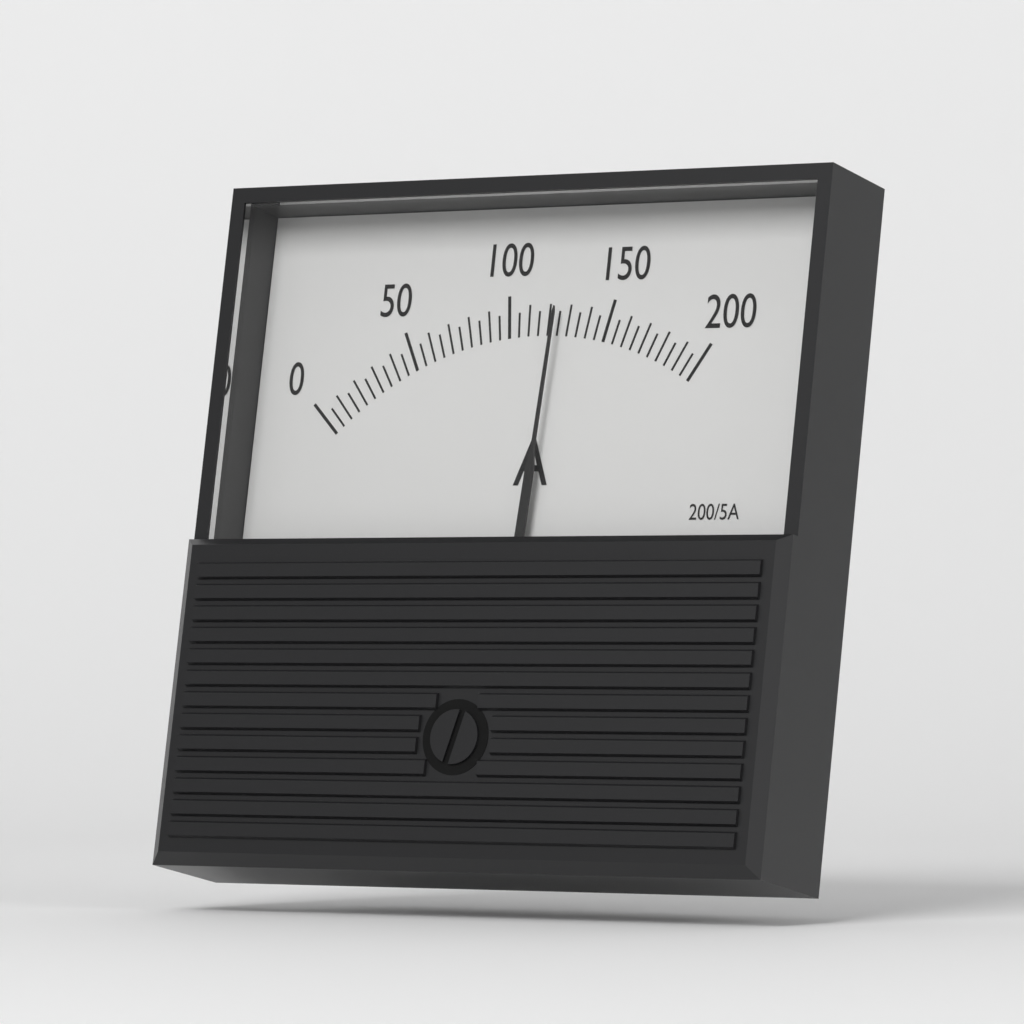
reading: 125 A
